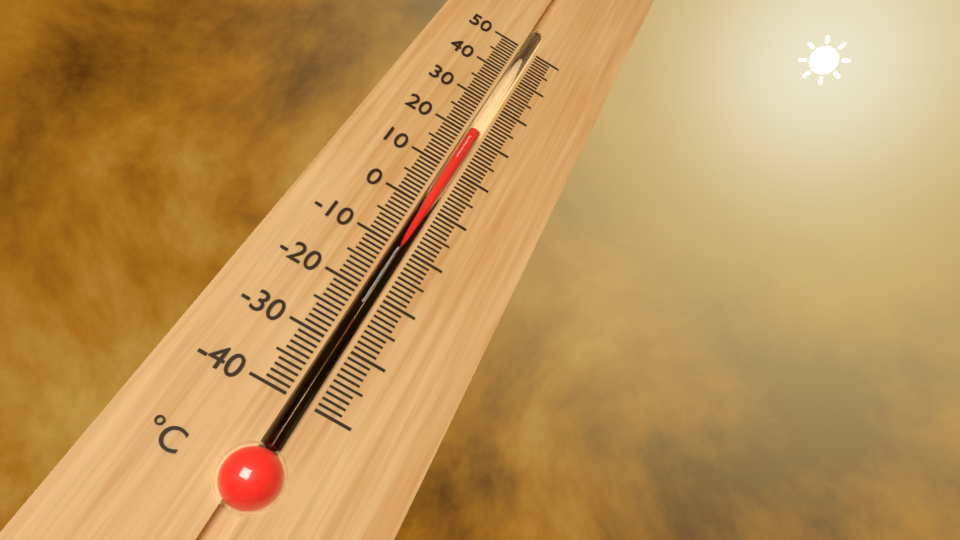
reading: 21 °C
